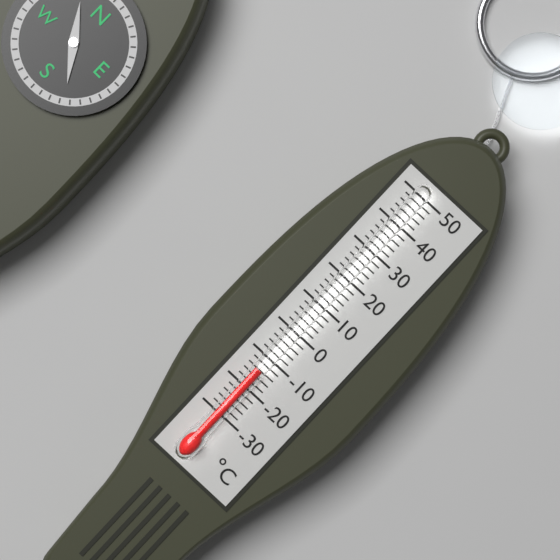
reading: -14 °C
